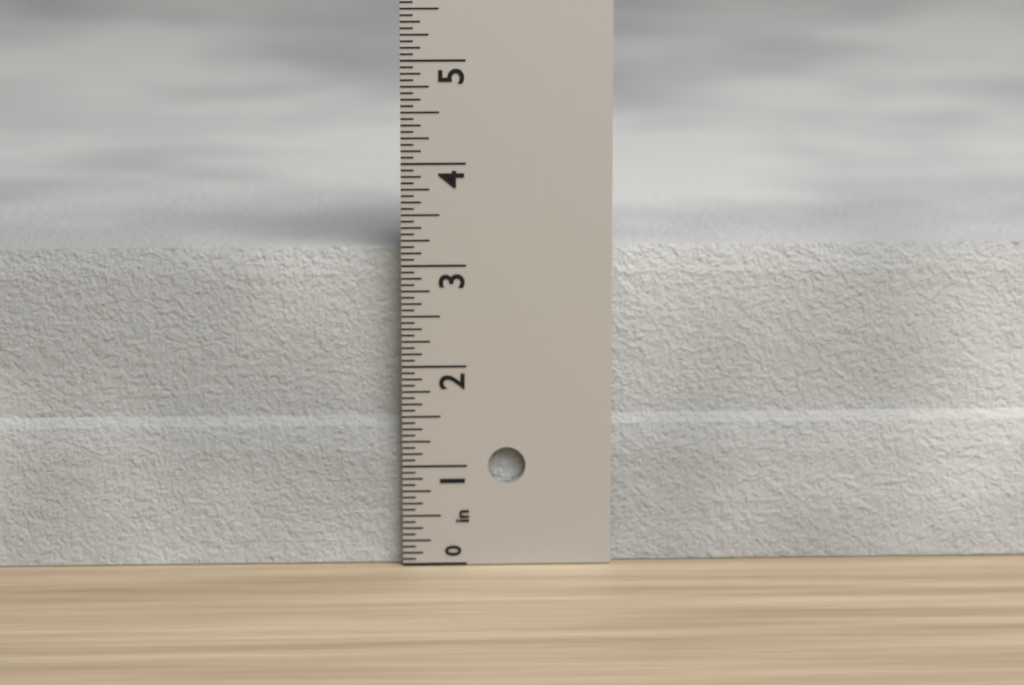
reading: 3.1250 in
